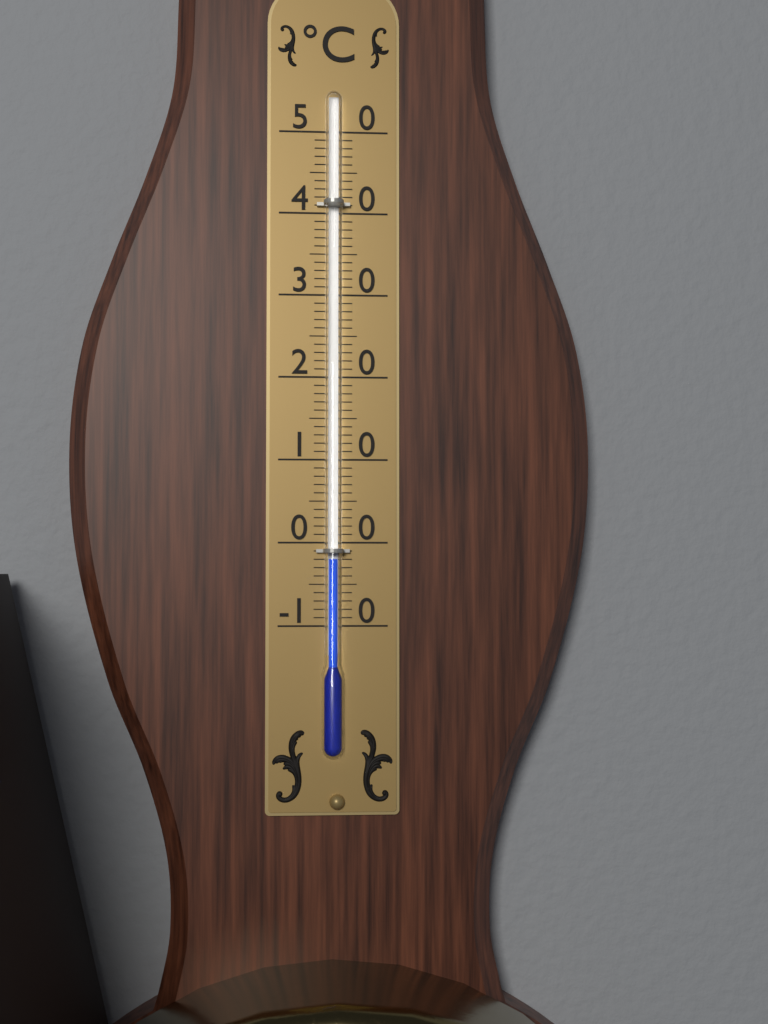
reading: -2 °C
